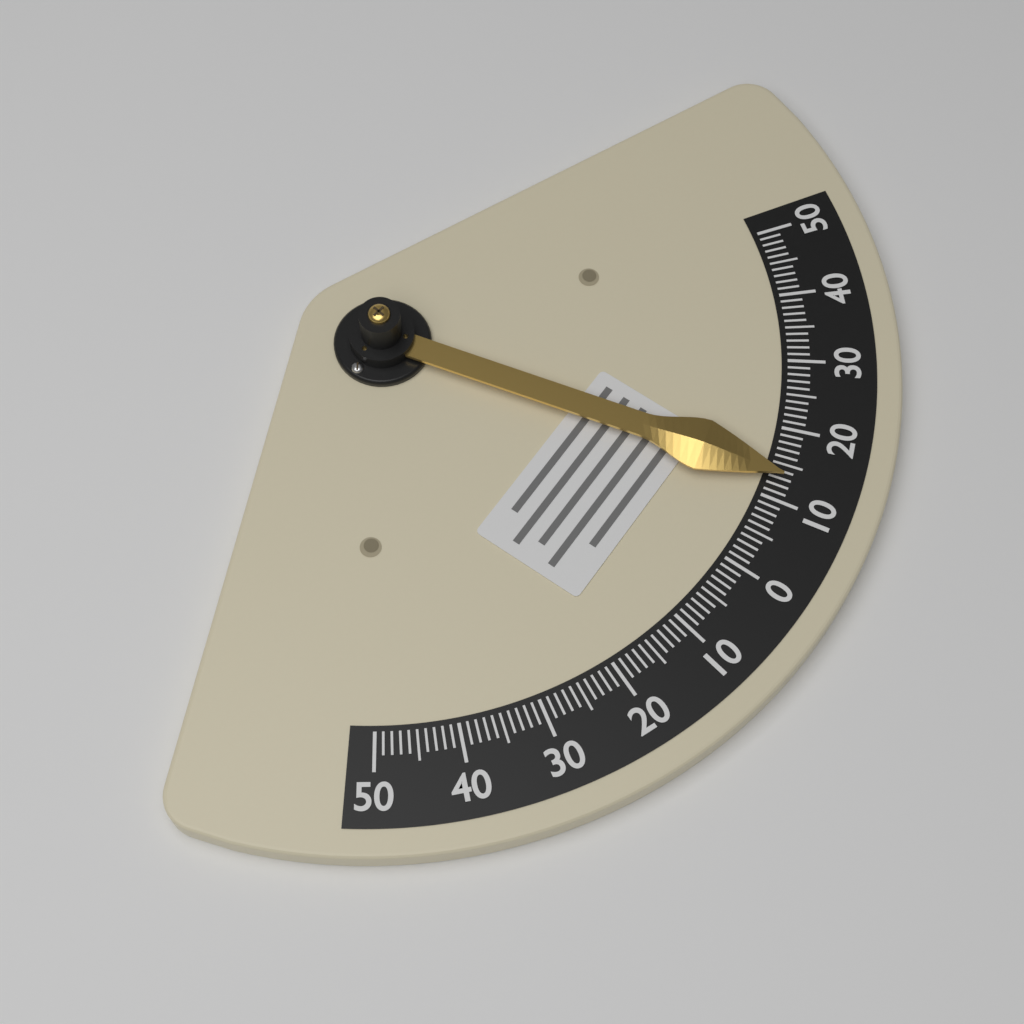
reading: 13 (no unit)
